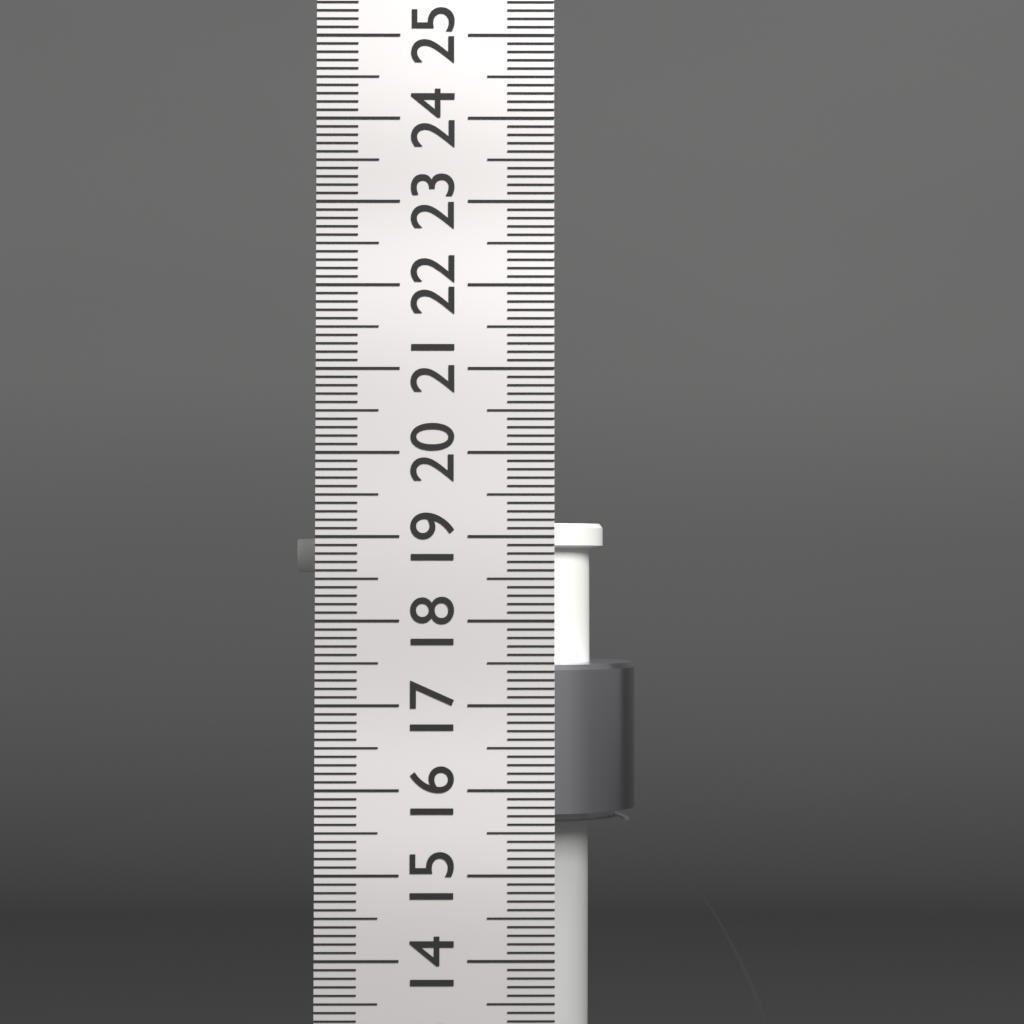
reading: 19.2 cm
